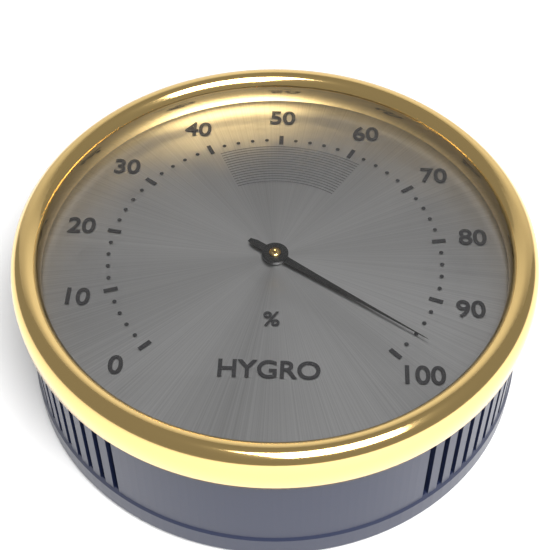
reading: 96 %
